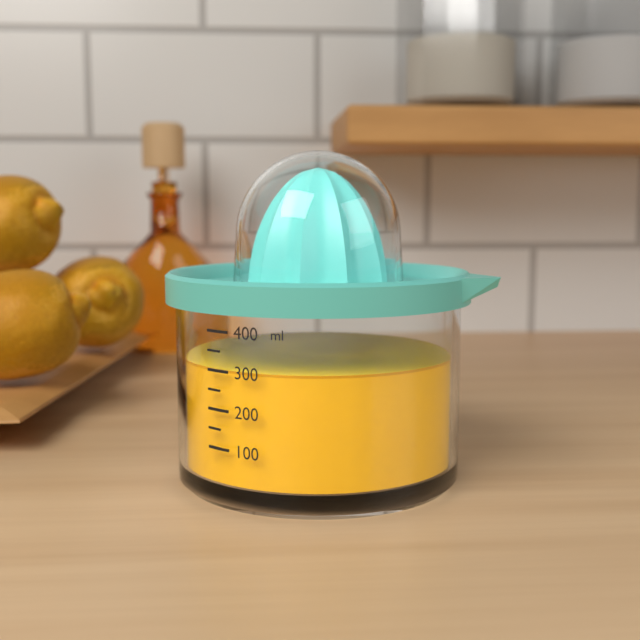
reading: 300 ml
